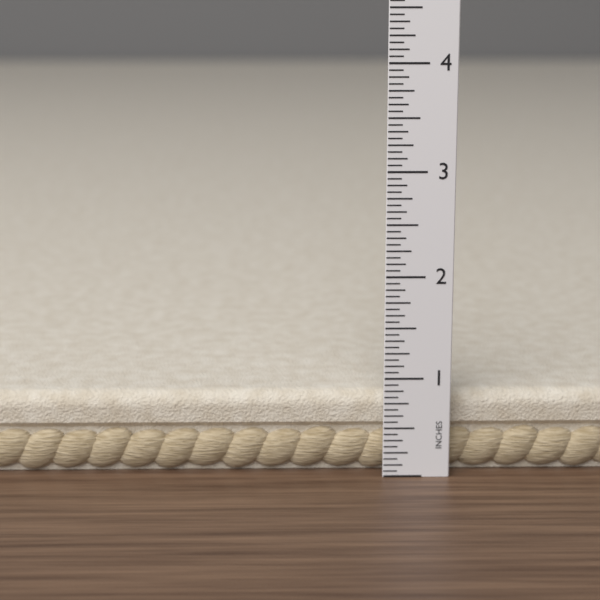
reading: 0.8125 in
